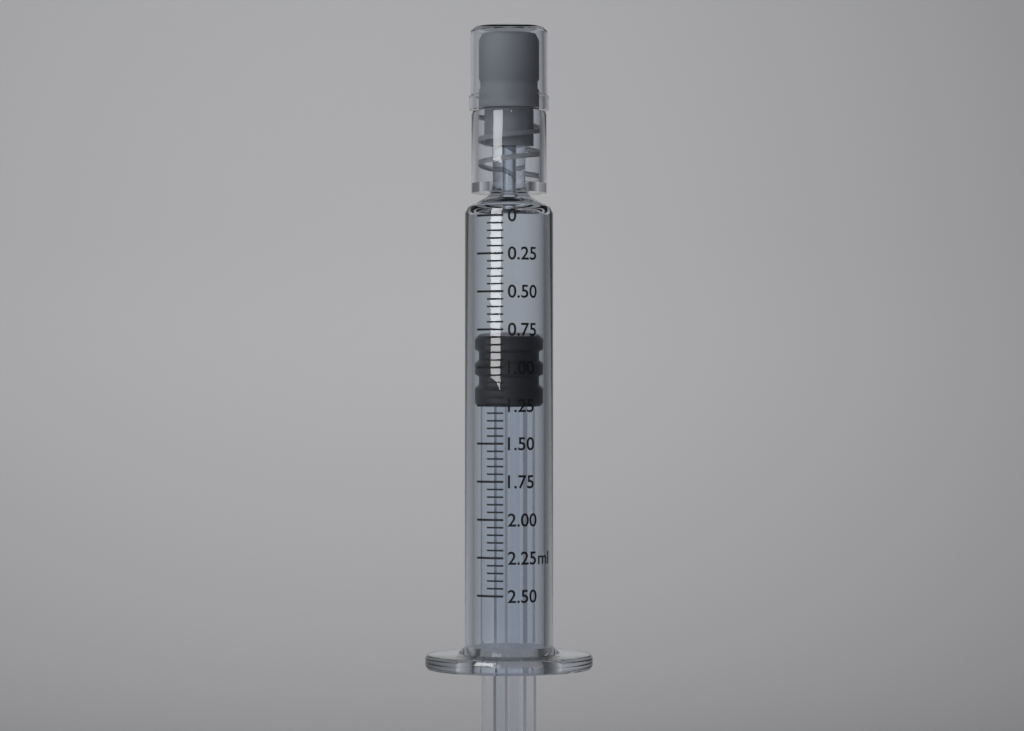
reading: 0.80 ml
